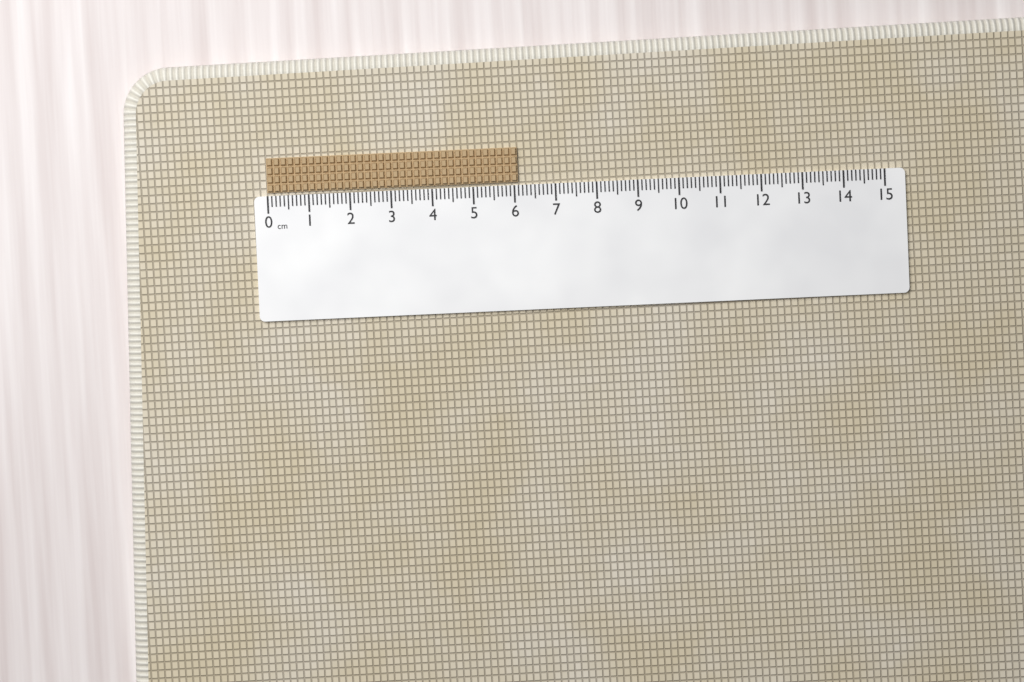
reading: 6.1 cm
